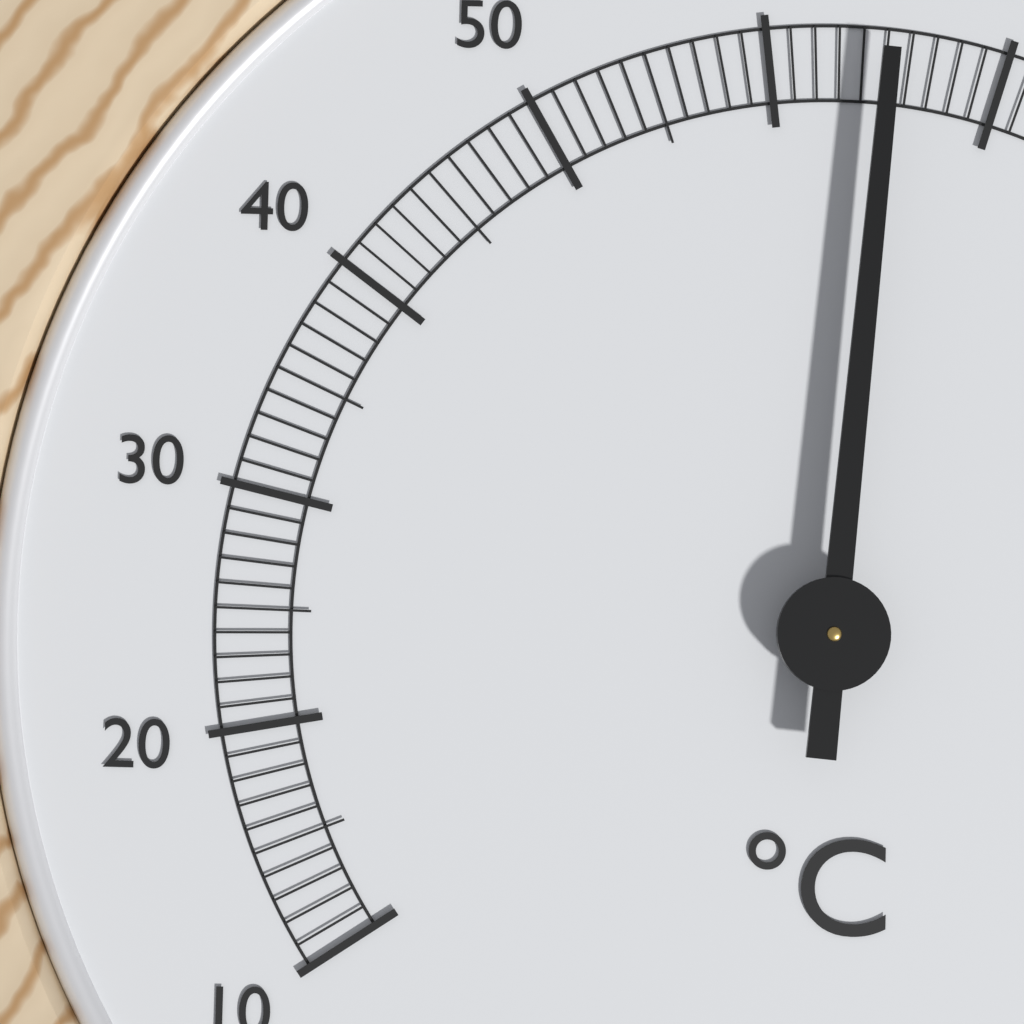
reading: 65 °C
